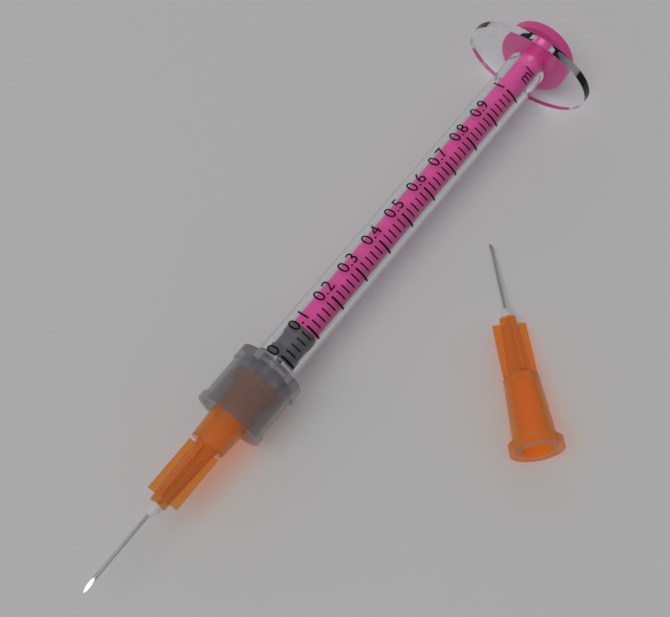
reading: 0.00 ml
